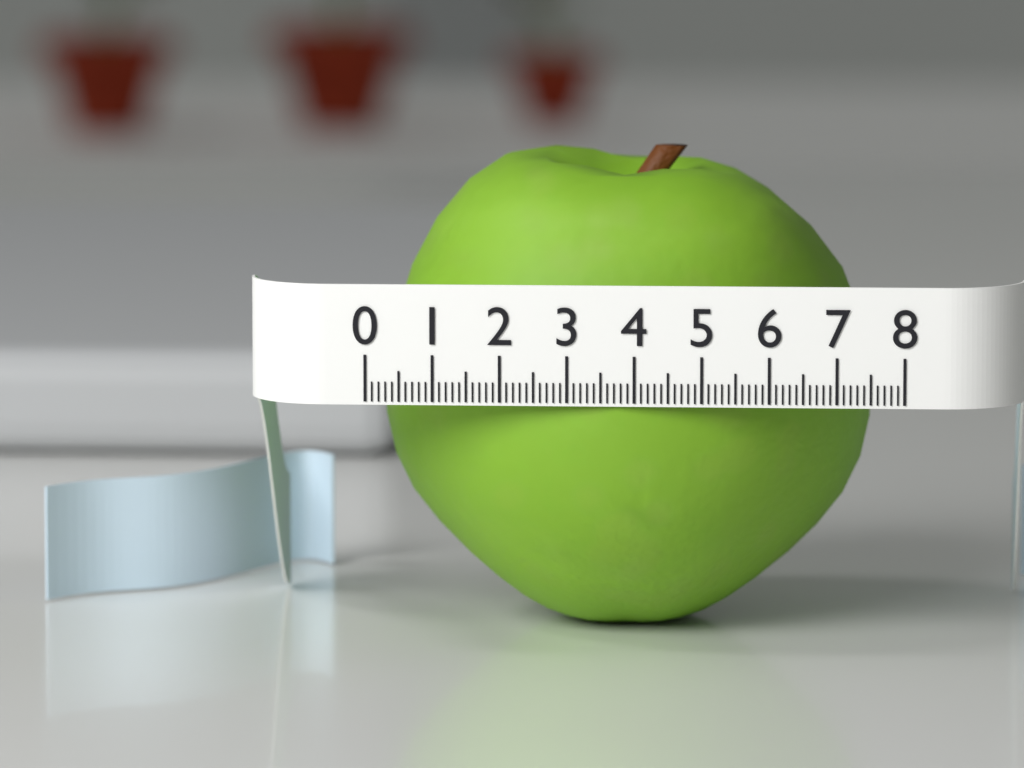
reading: 7.5 (no unit)
